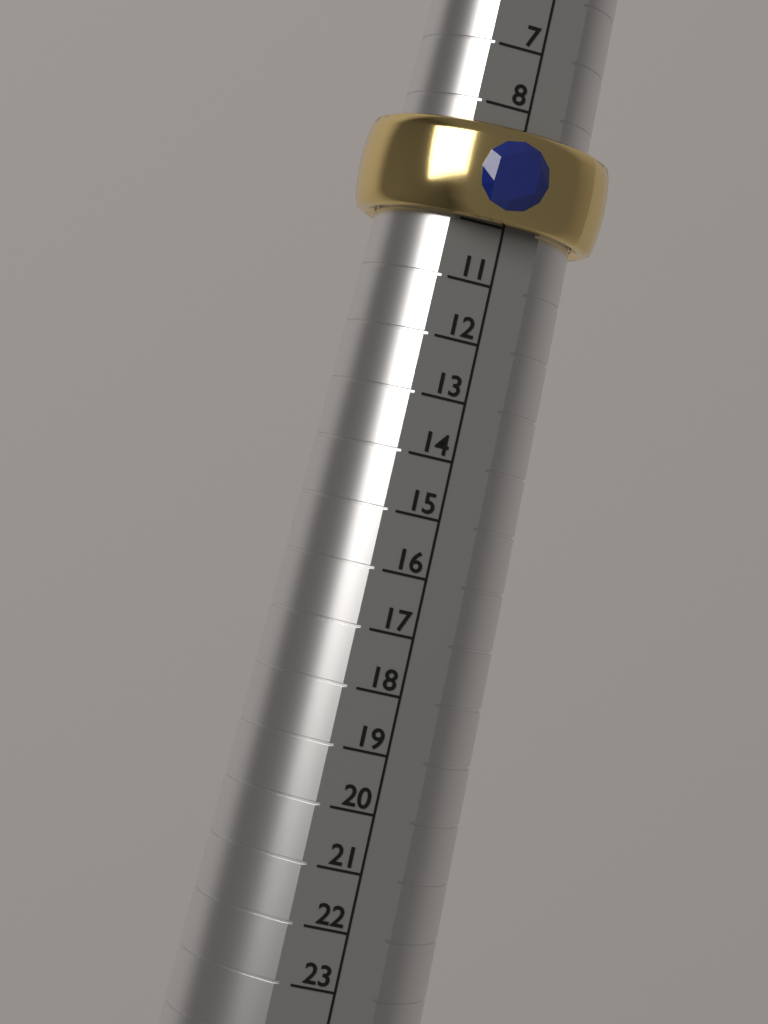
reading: 10 (no unit)
